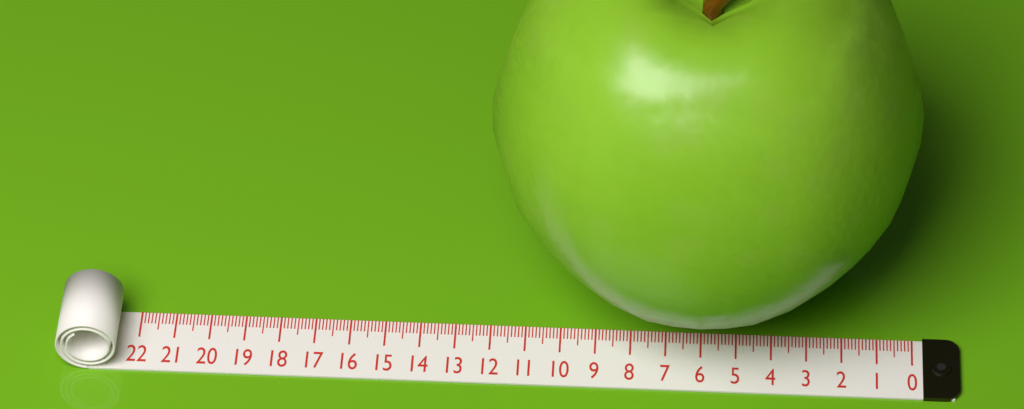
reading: 12.1 (no unit)
